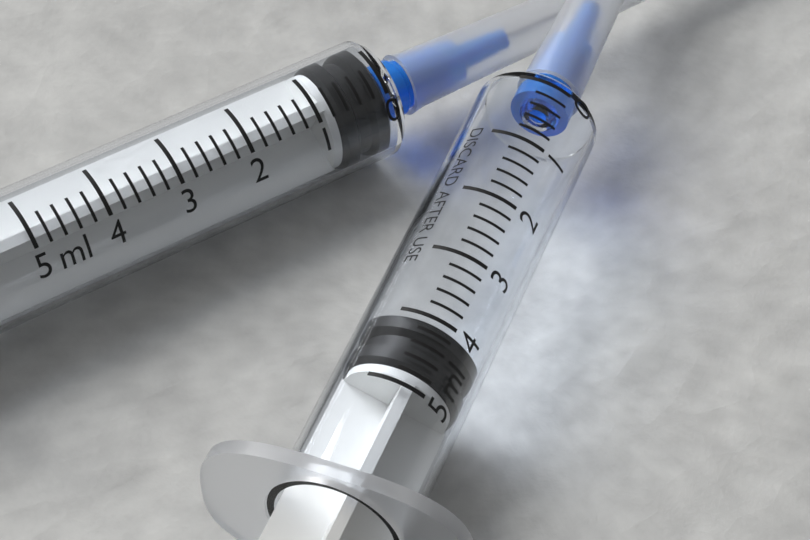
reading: 4.0 ml
